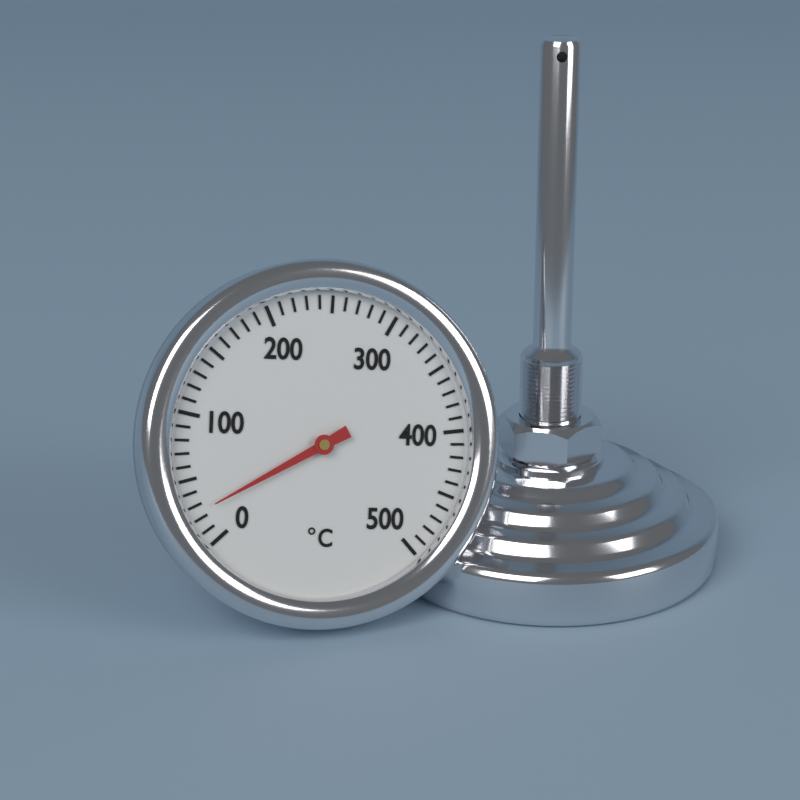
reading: 25 °C
